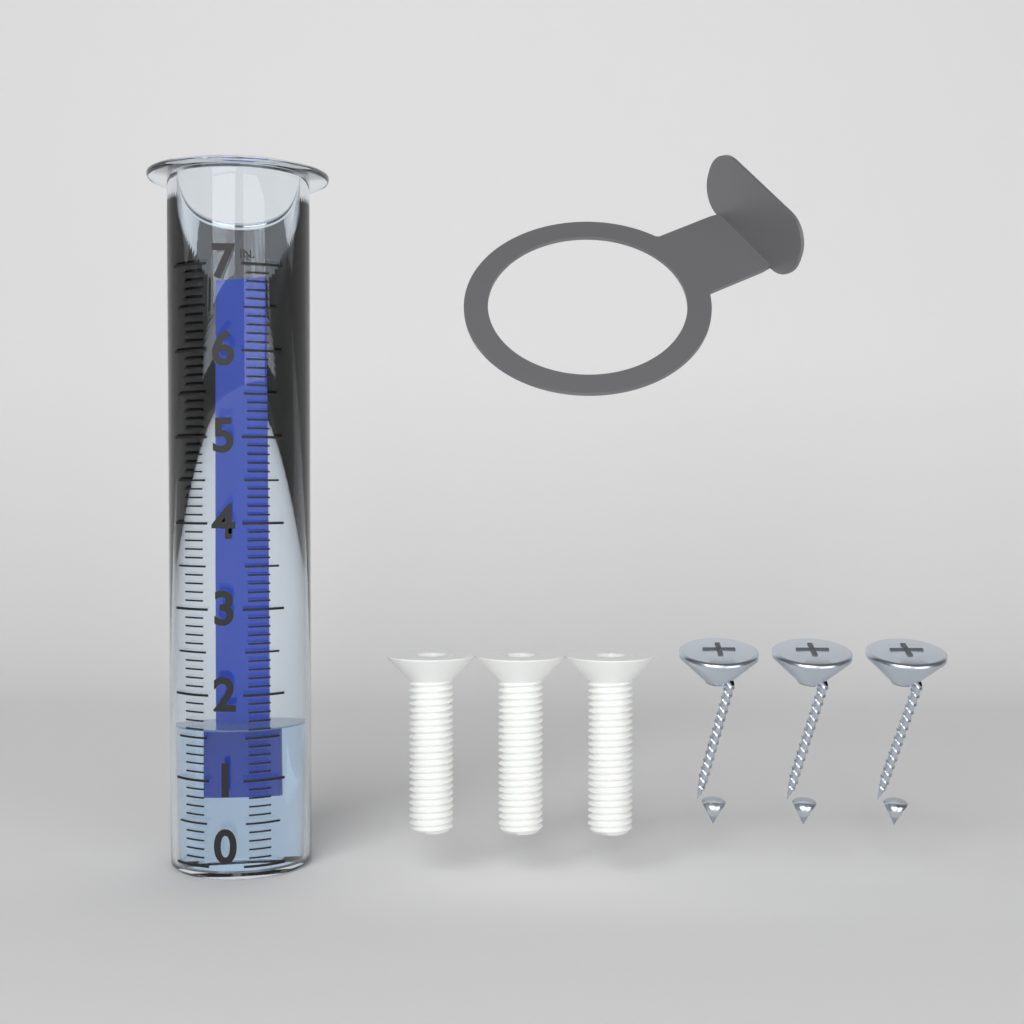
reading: 1.6 in
